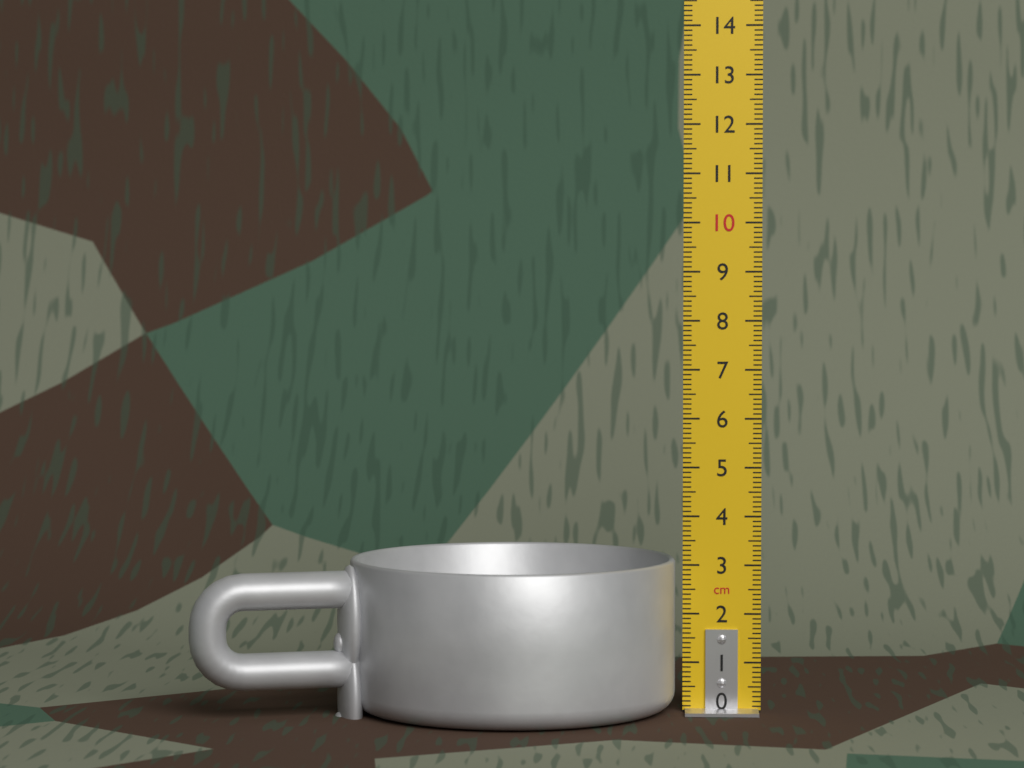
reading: 3.1 cm
